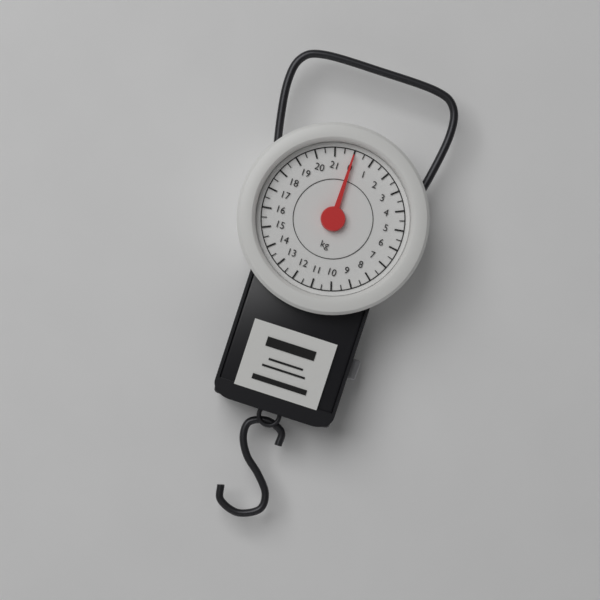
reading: 0.0 kg
